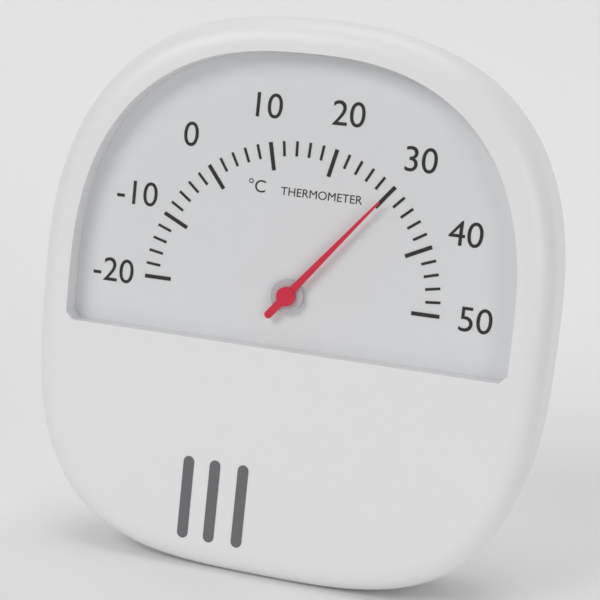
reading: 30 °C
